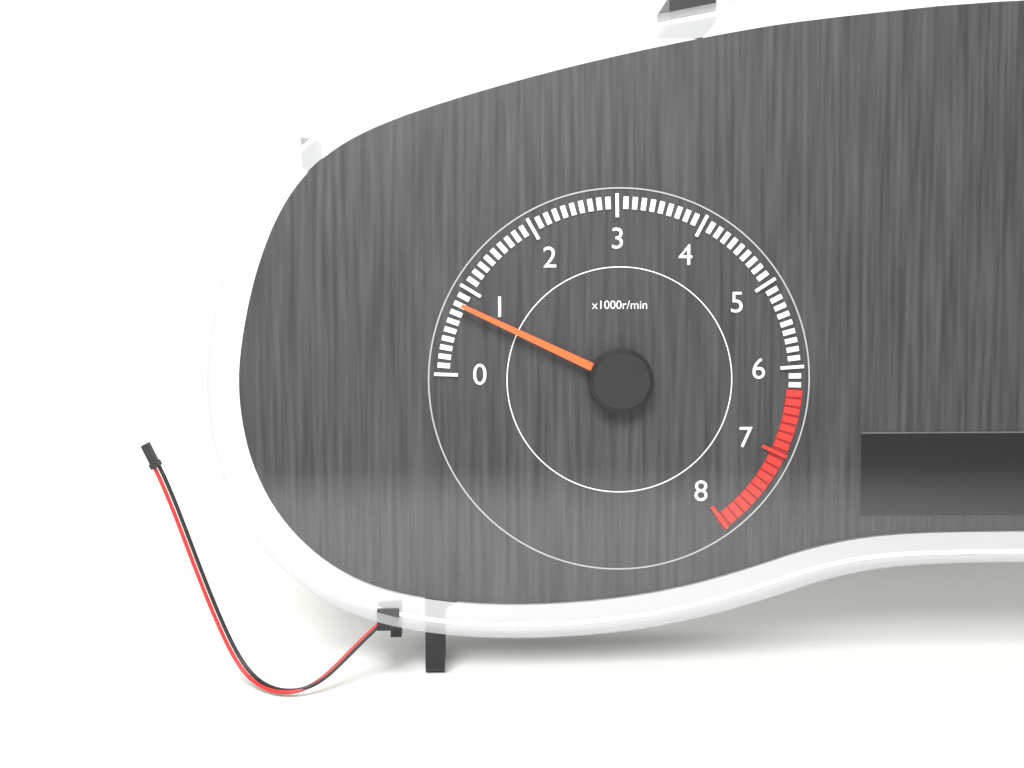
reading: 800 r/min
